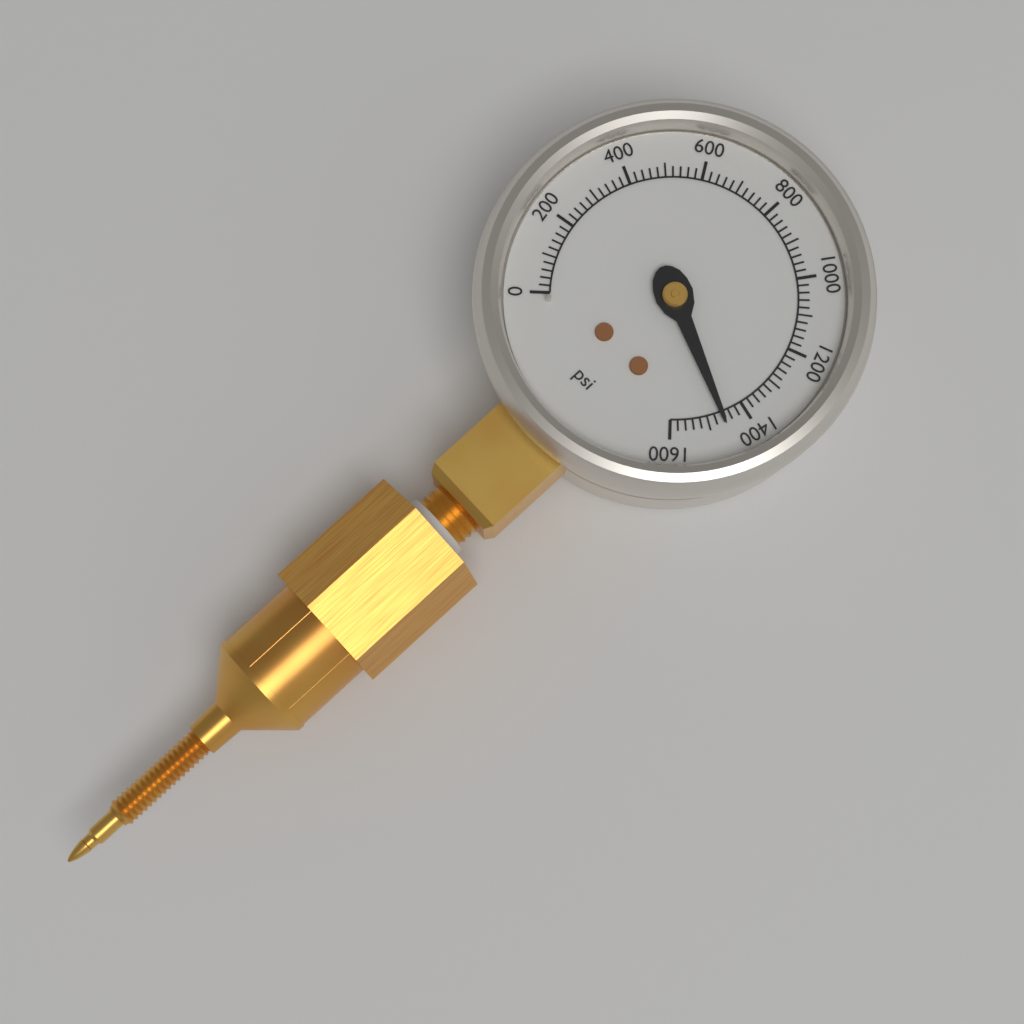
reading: 1460 psi
